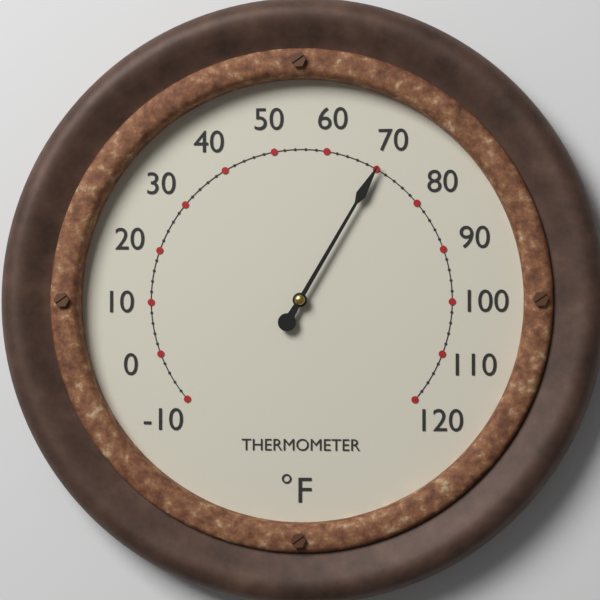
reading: 70 °F
